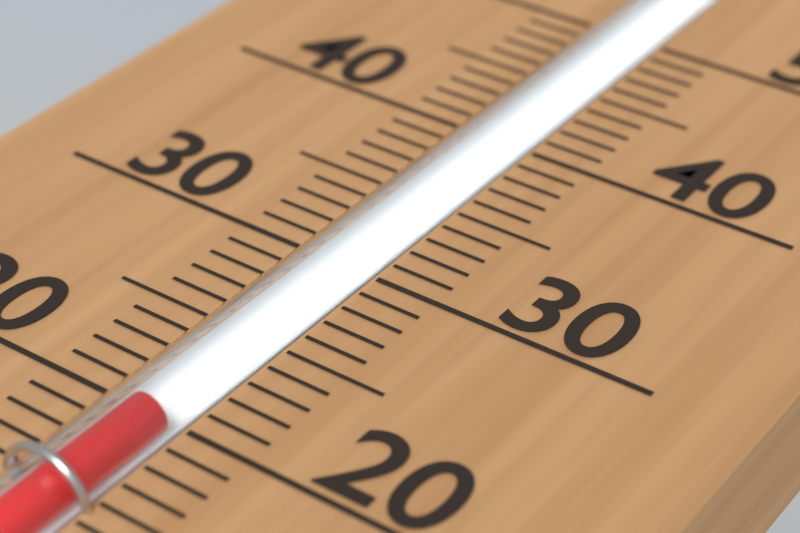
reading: 20 (no unit)
